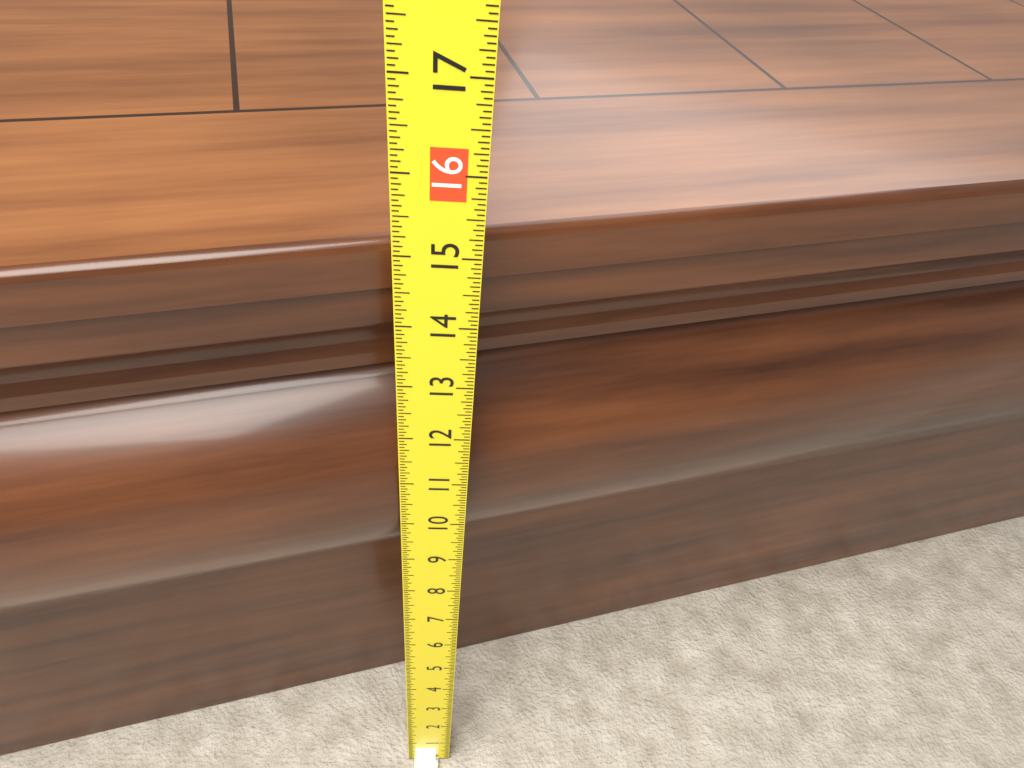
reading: 14.8750 (no unit)
